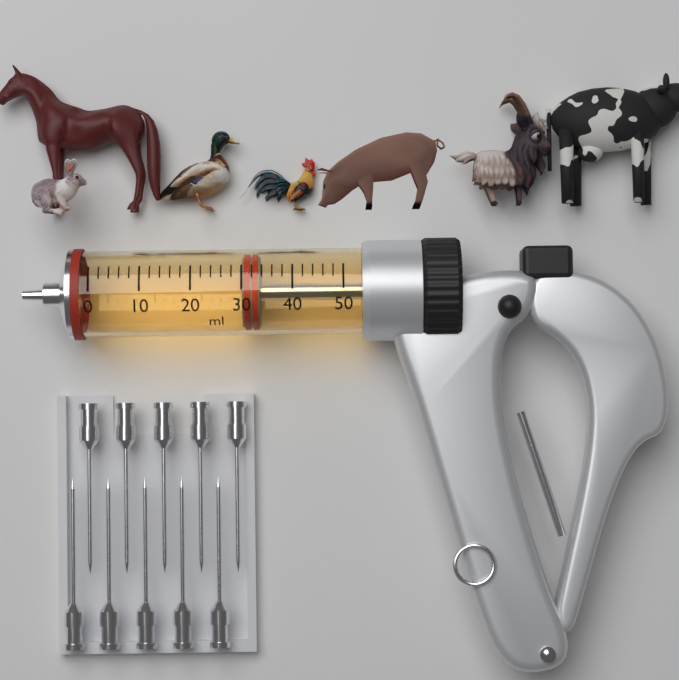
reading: 30 ml
